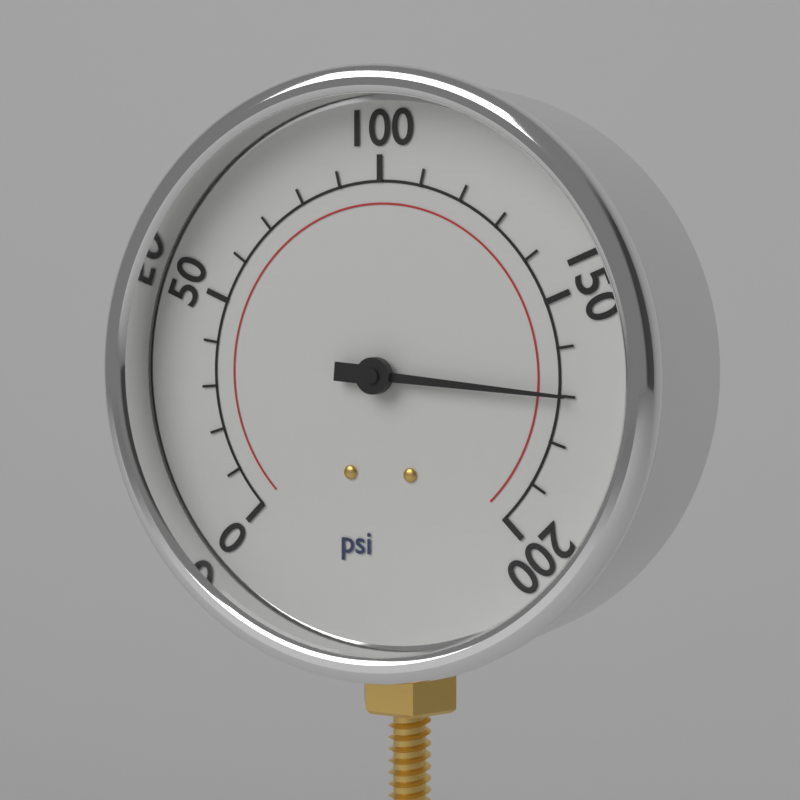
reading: 170 psi
